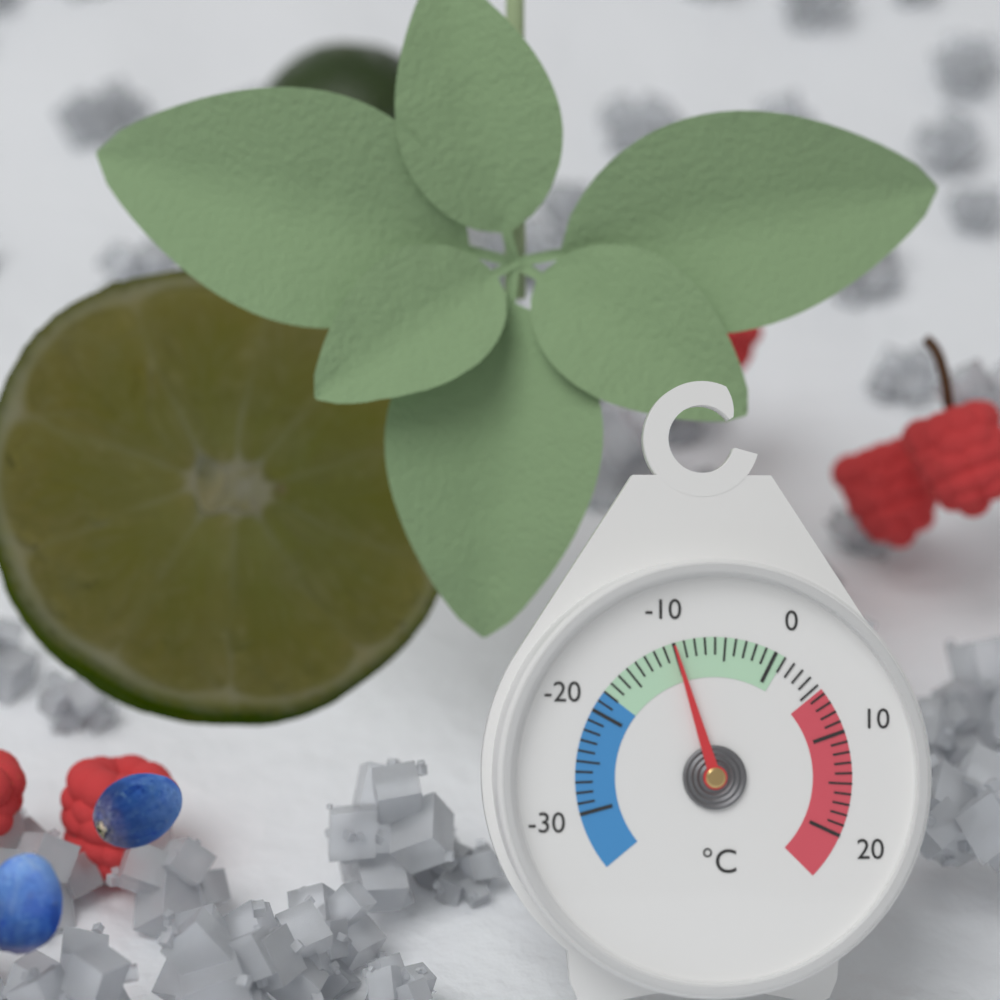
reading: -10 °C
